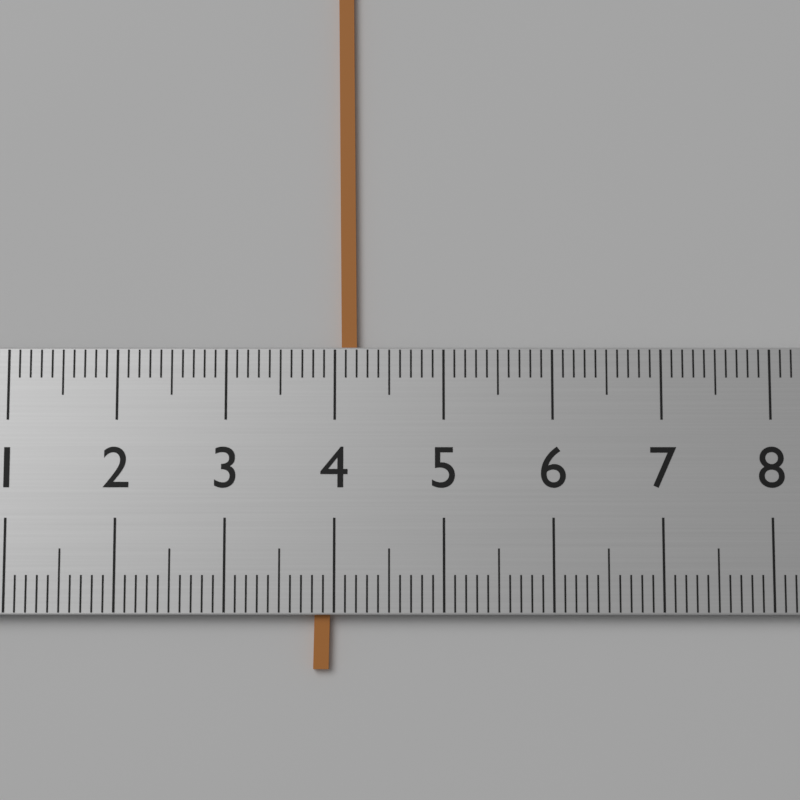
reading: 4.2 (no unit)
